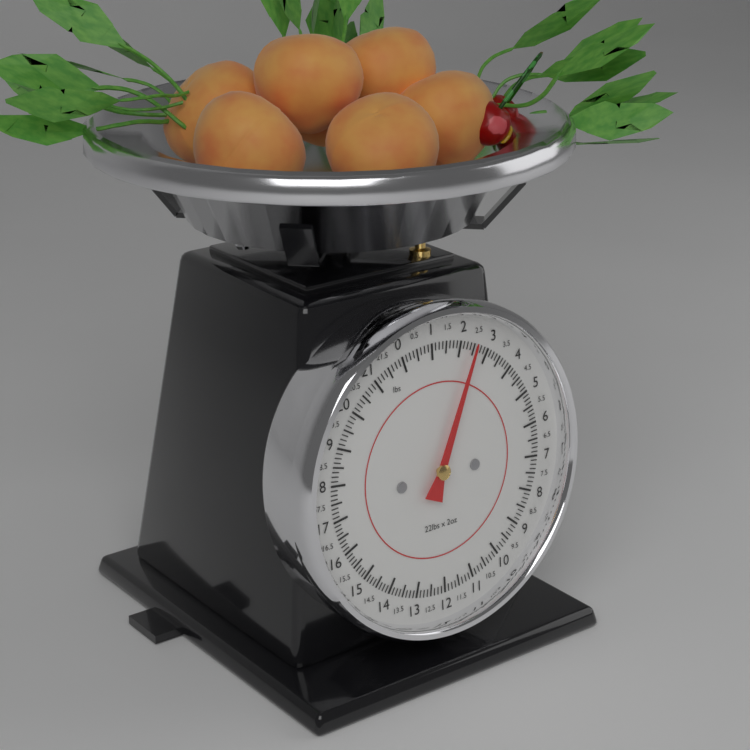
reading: 2.500 lbs
